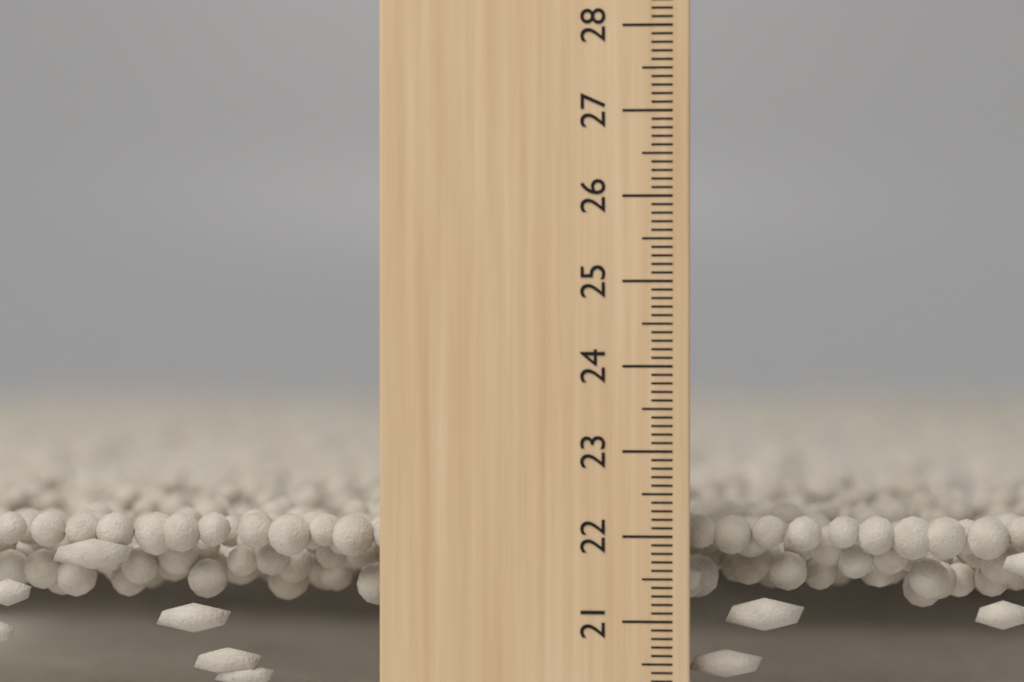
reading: 22.2 cm
